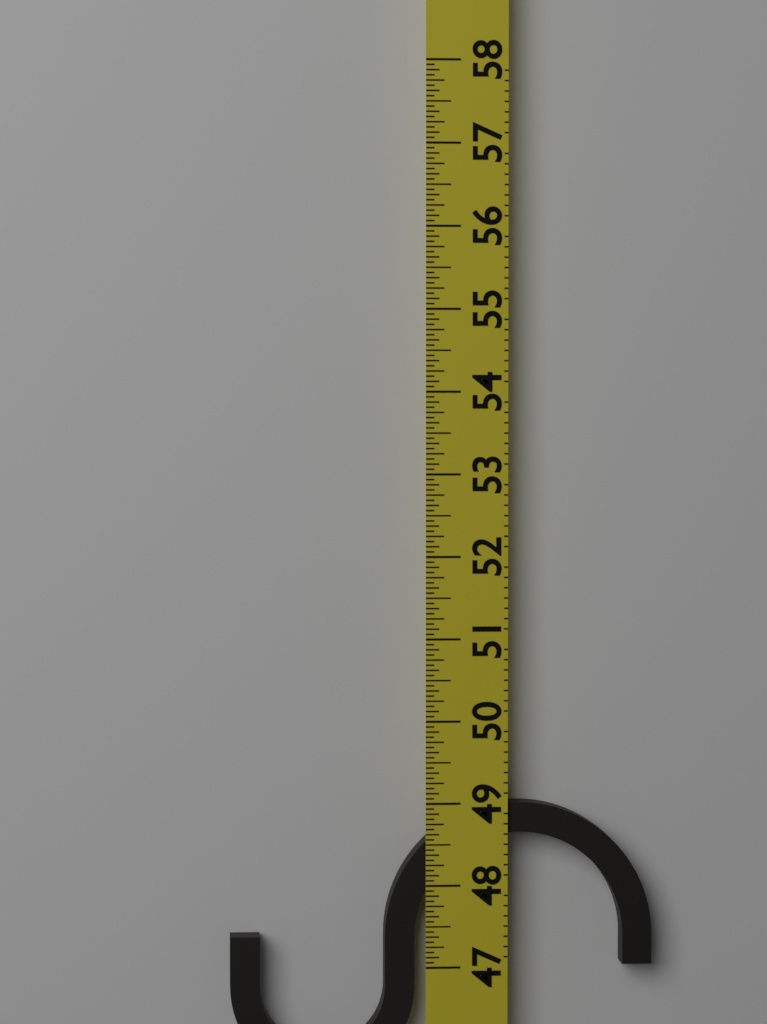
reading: 49.0000 (no unit)
